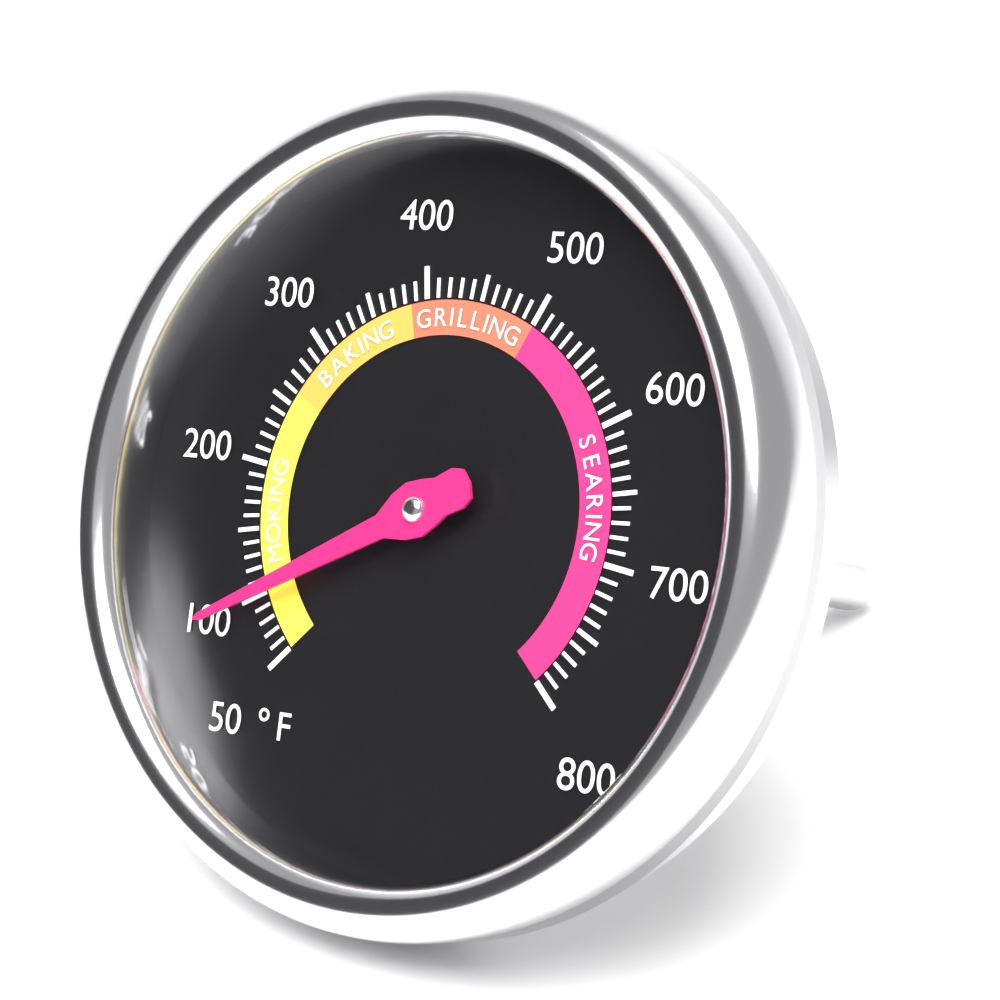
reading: 100 °F
